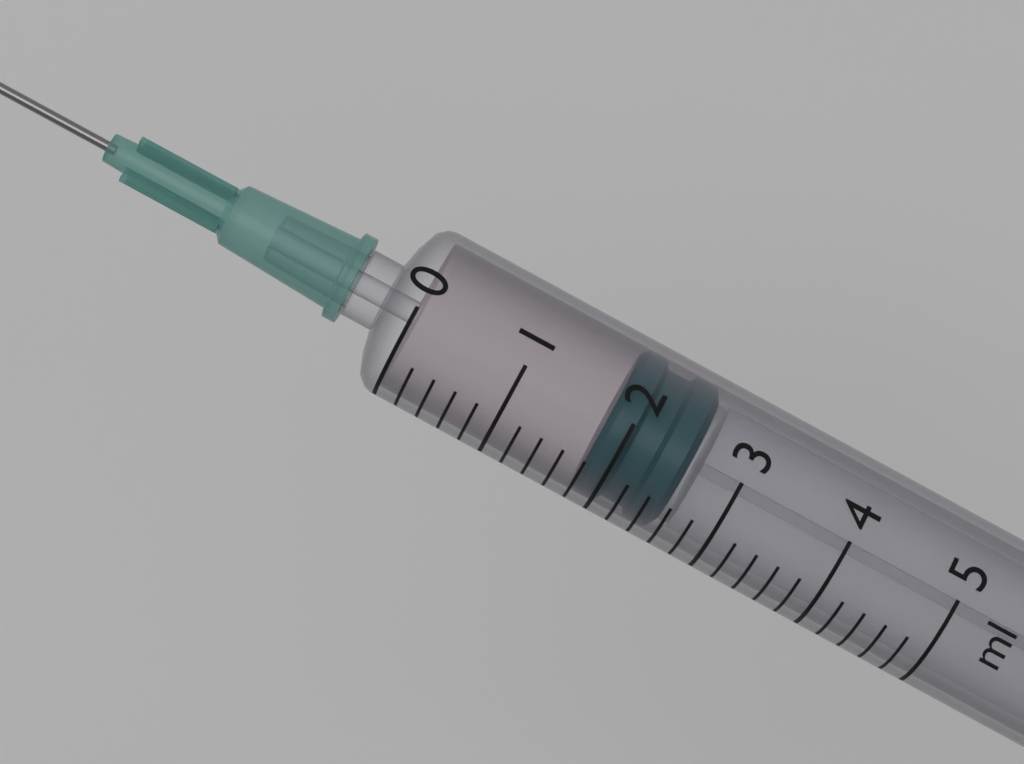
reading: 1.8 ml
